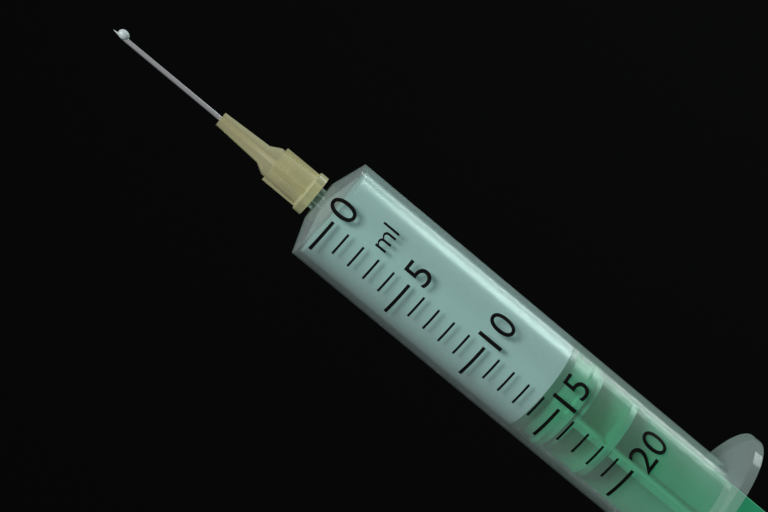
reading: 14 ml
